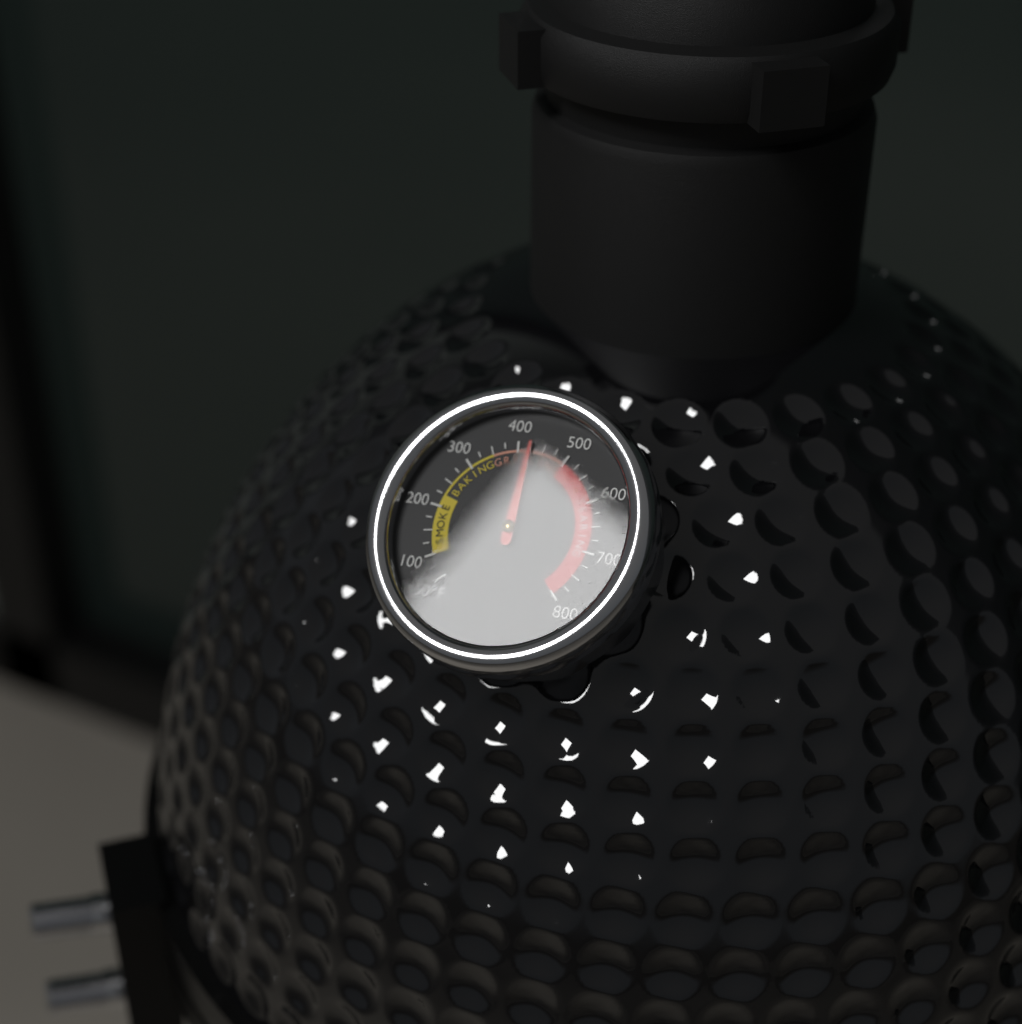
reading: 425 °F
